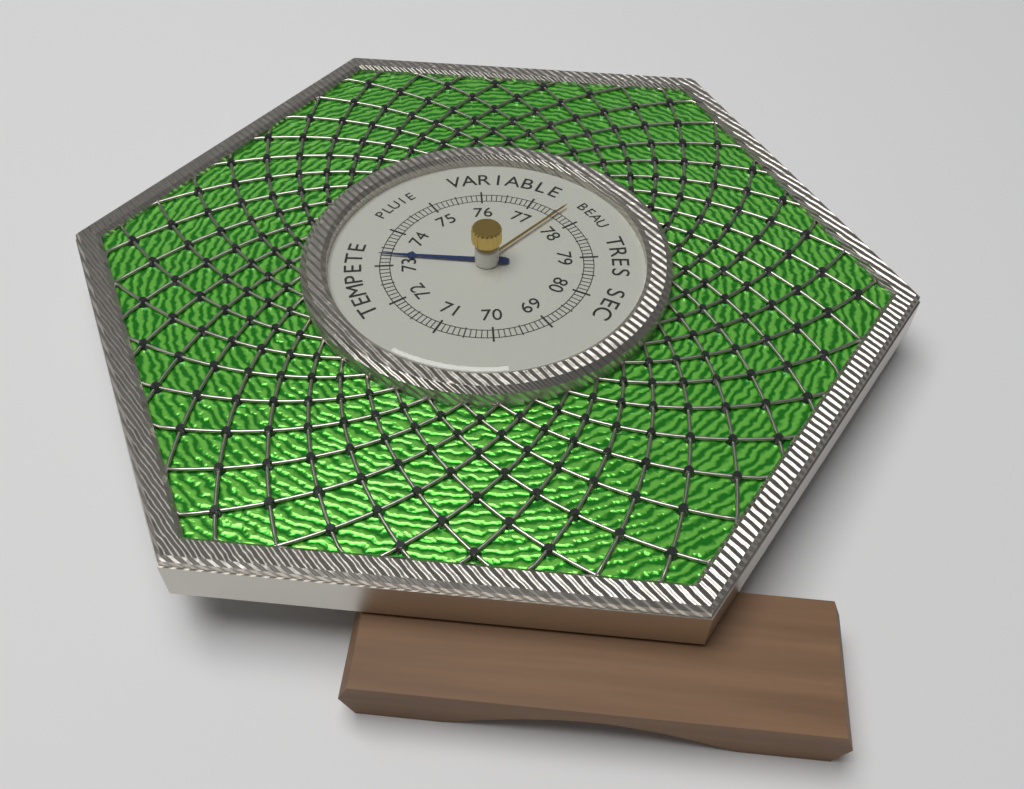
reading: 73.3 (no unit)
